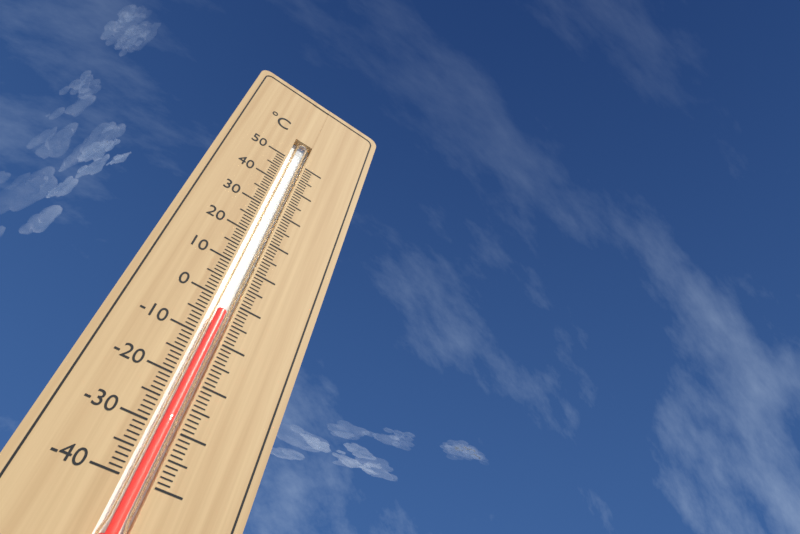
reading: -3 °C
